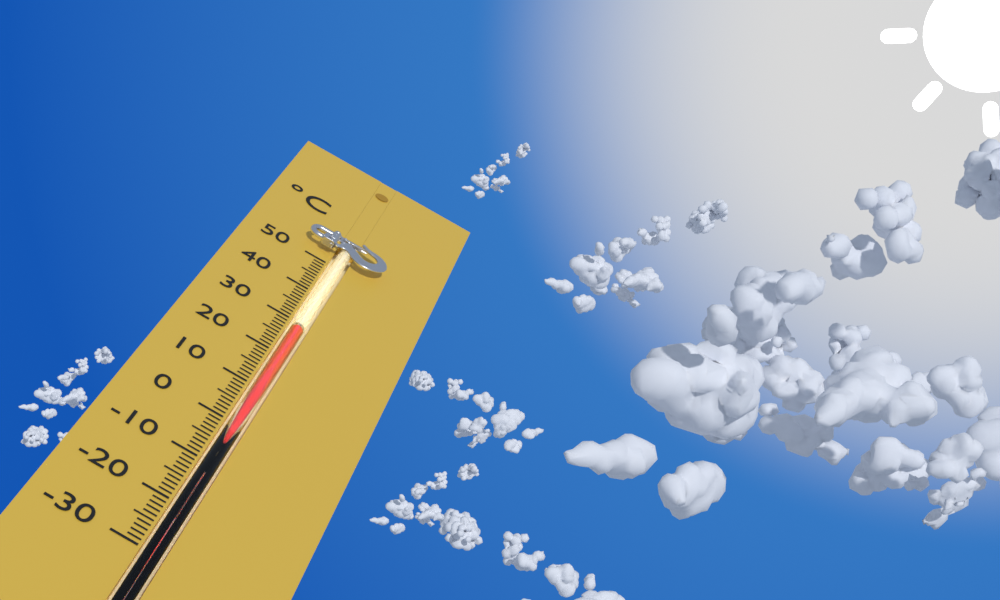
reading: 28 °C
